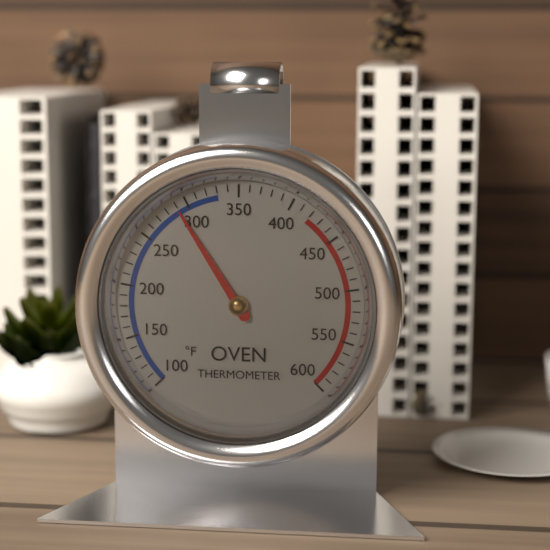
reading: 290 °F
